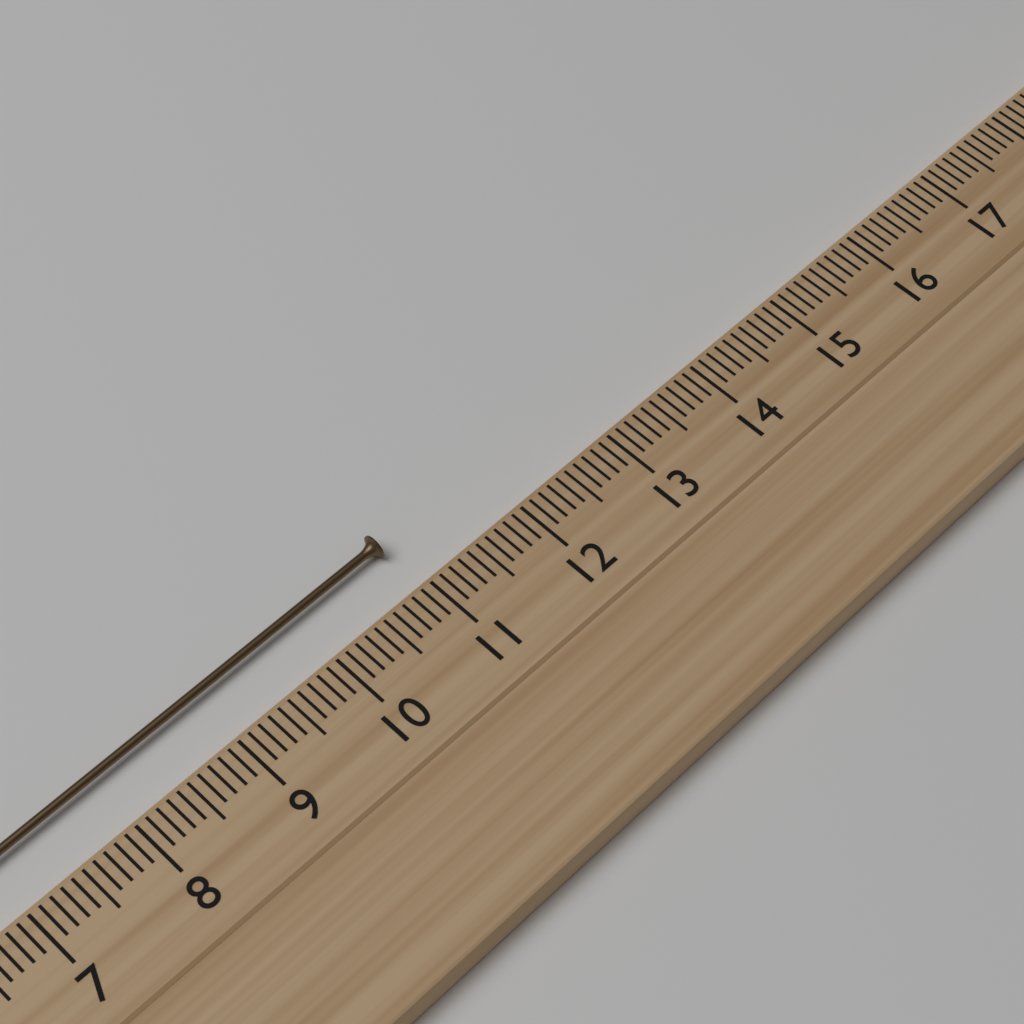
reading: 11.0 cm
